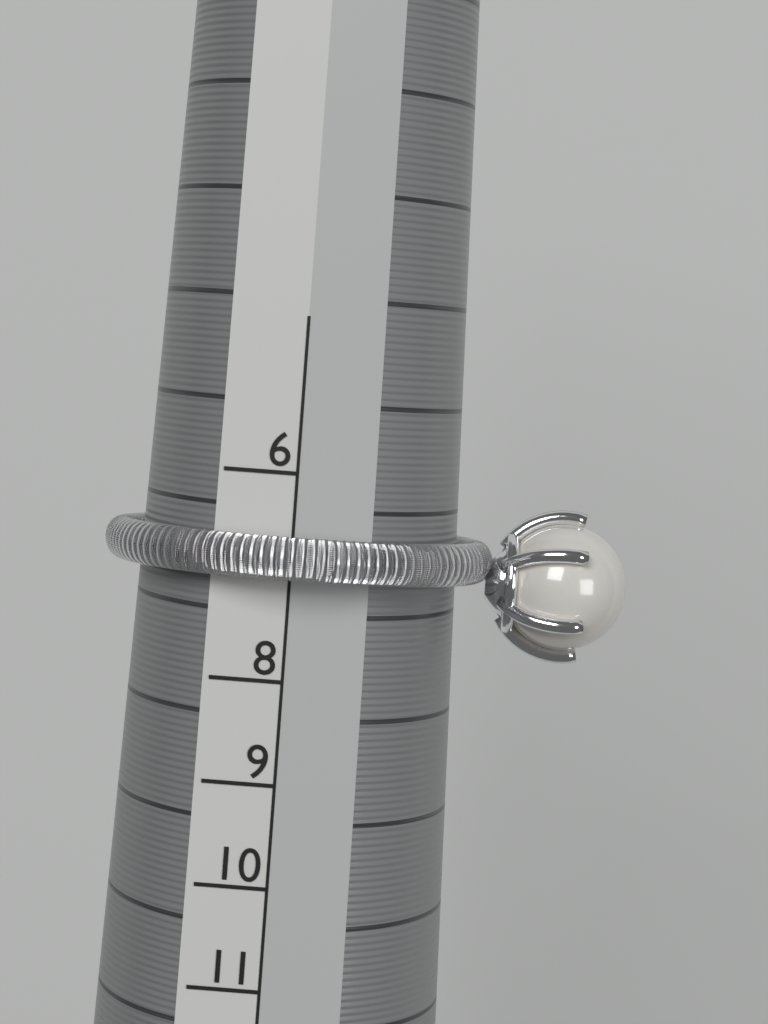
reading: 7 (no unit)
